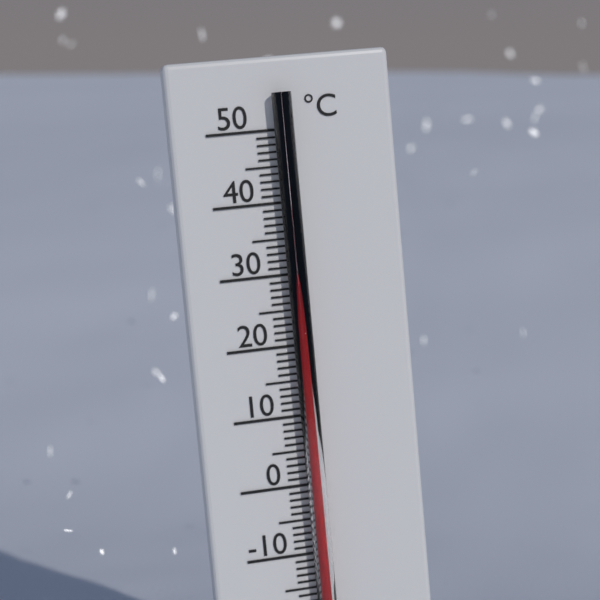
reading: 32 °C
